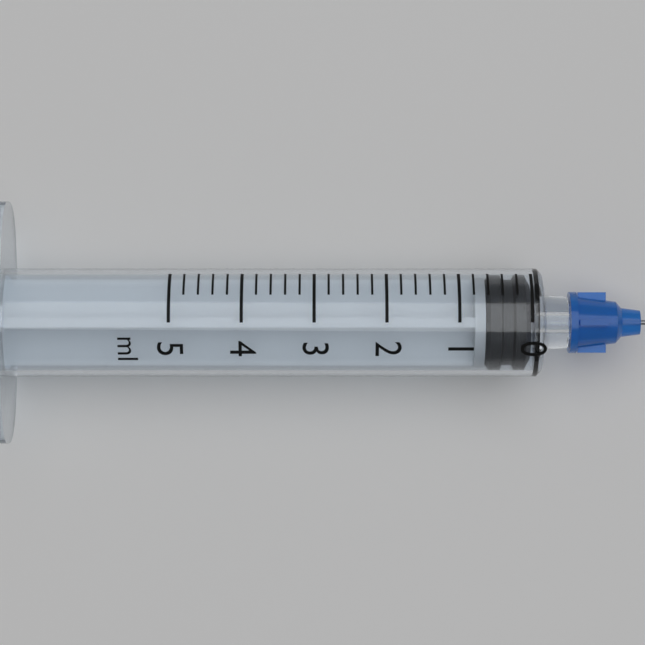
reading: 0.0 ml
